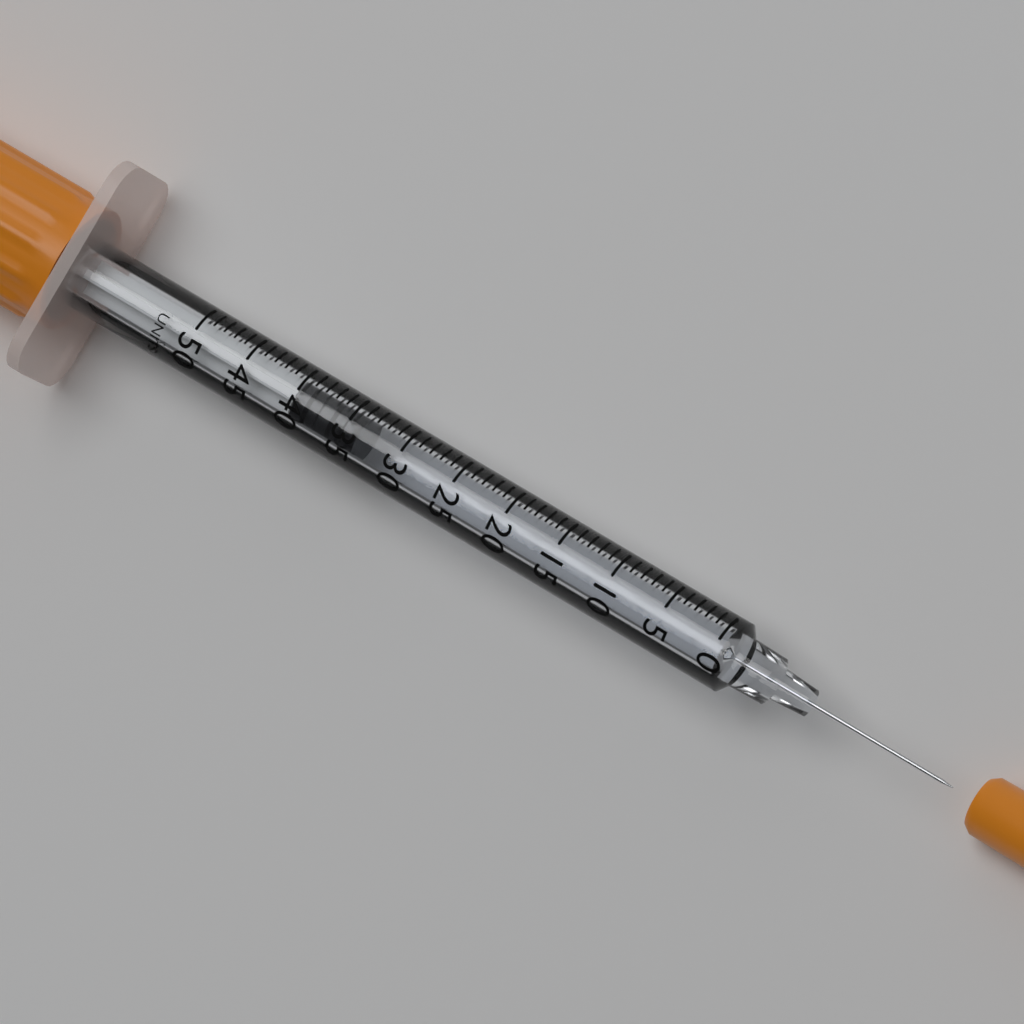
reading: 34 UNITS
